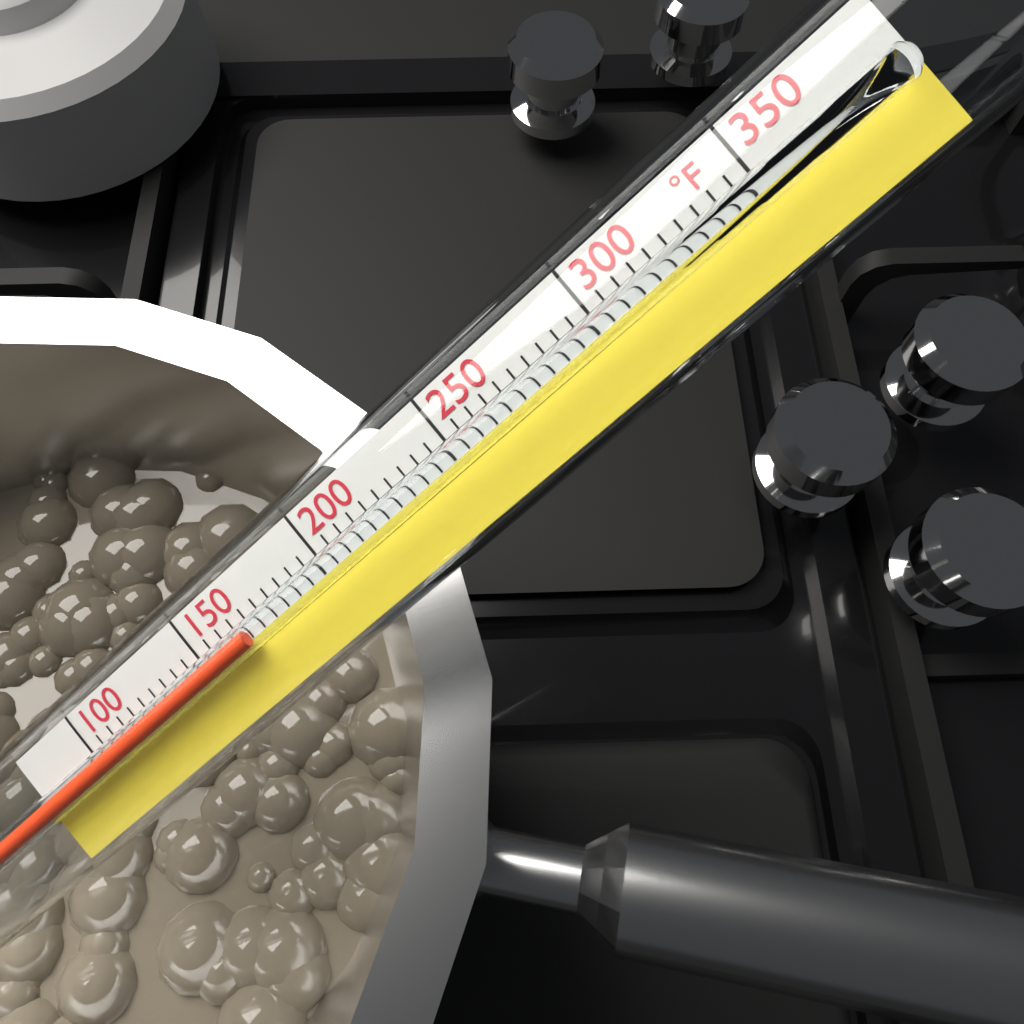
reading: 170 °F
